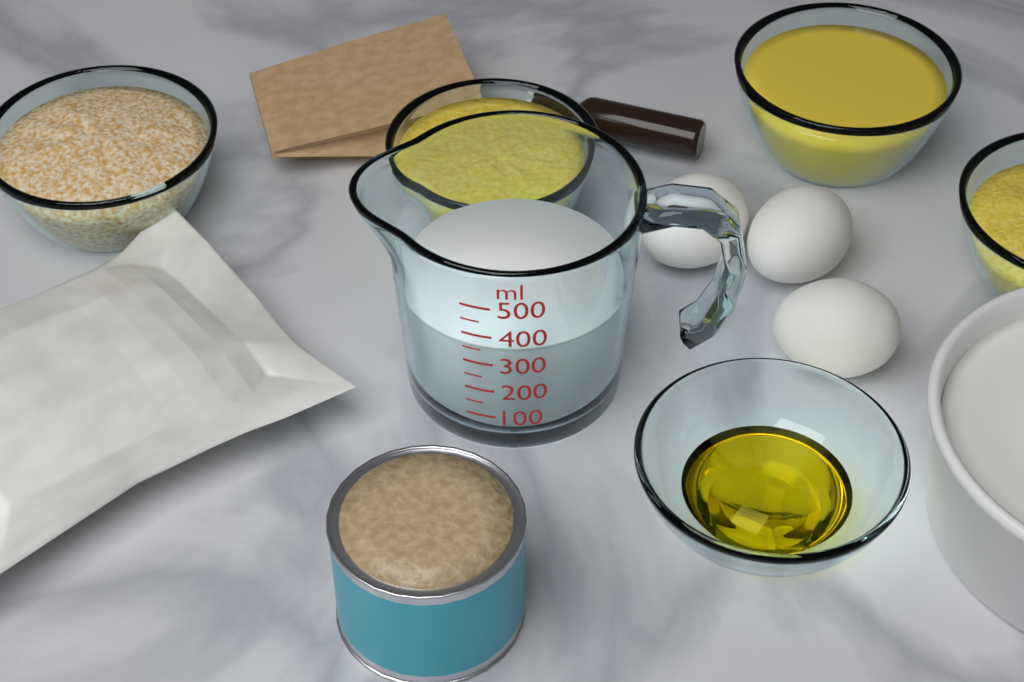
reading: 350 ml
